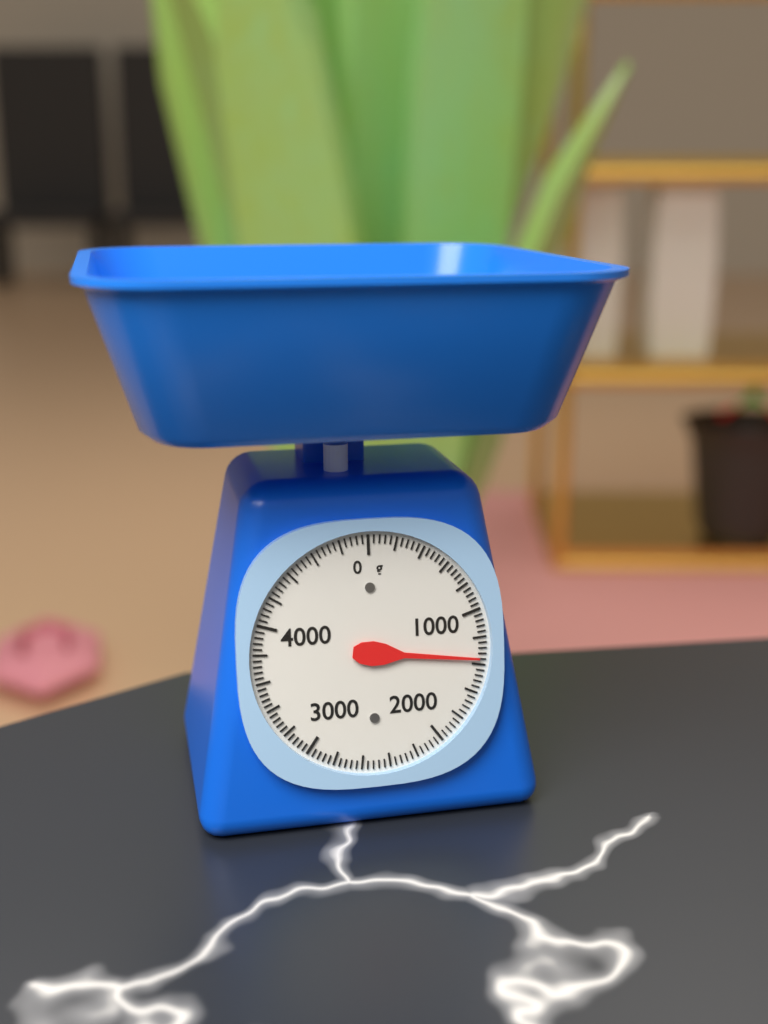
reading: 1360 g
